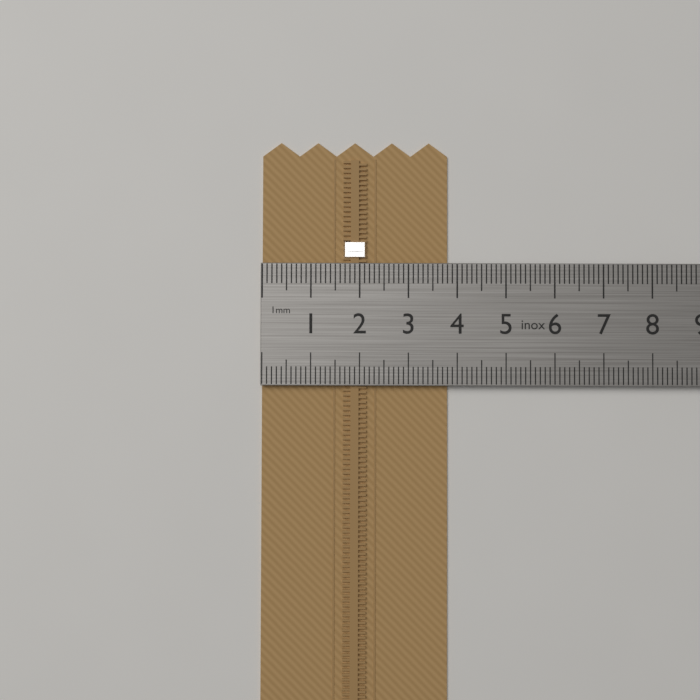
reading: 3.8 cm
